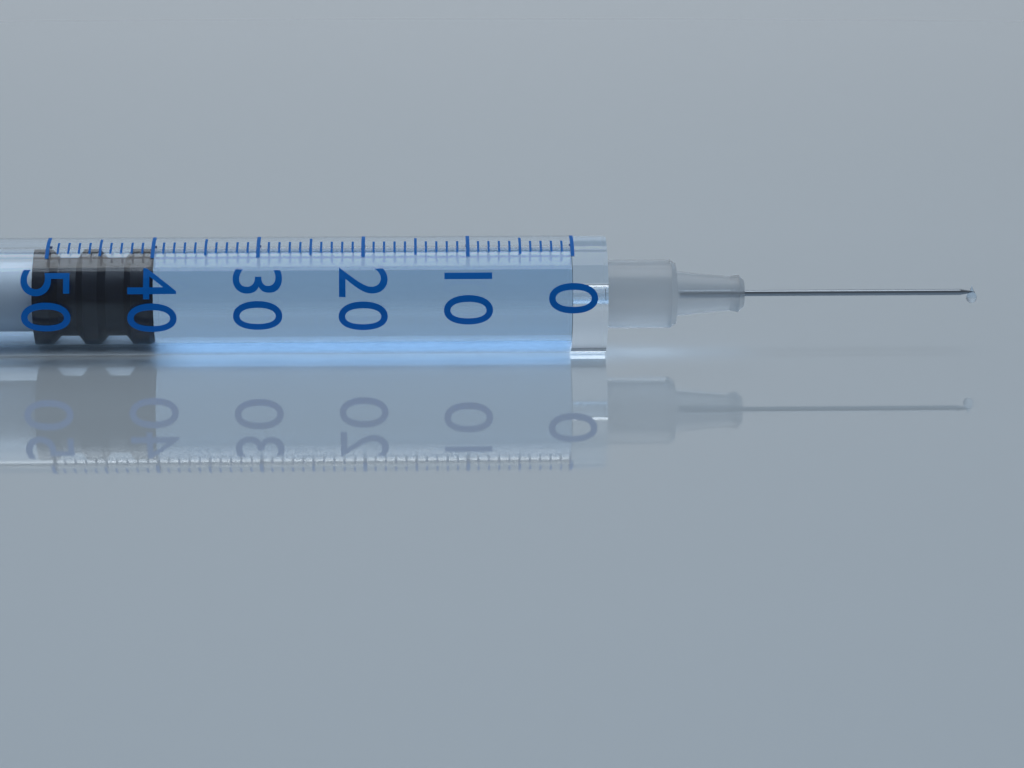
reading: 40 (no unit)
